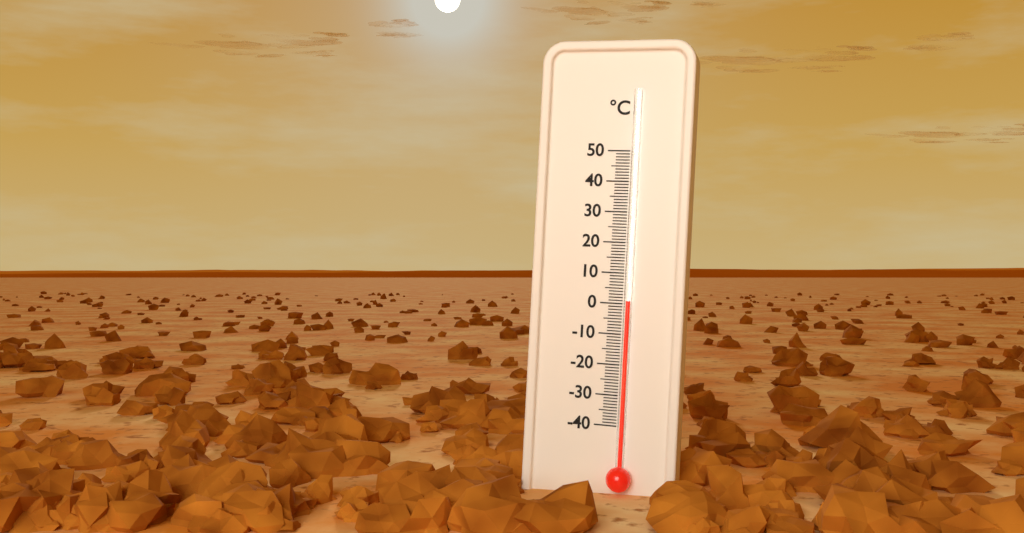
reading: 1 °C
